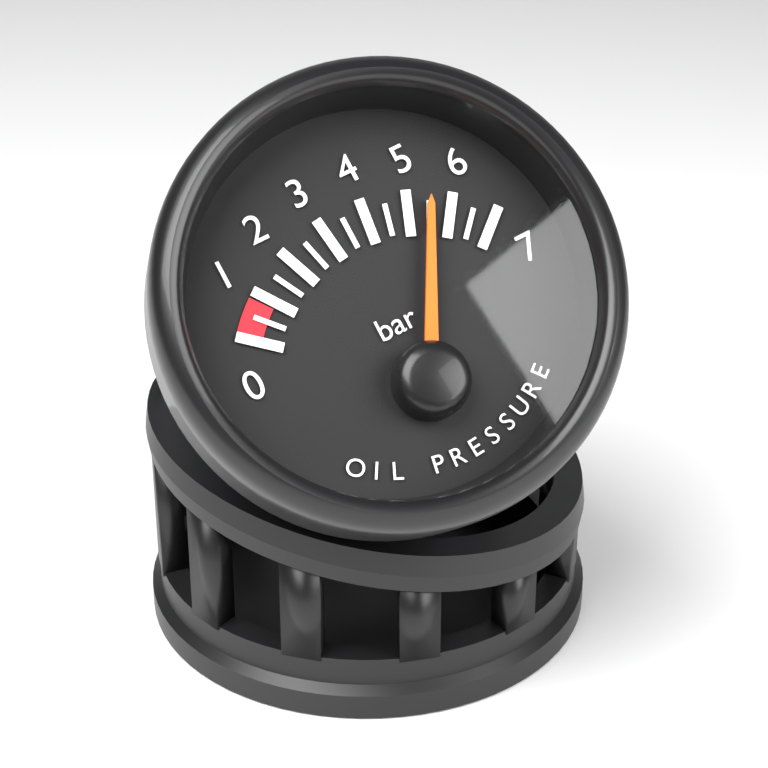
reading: 5.5 bar
